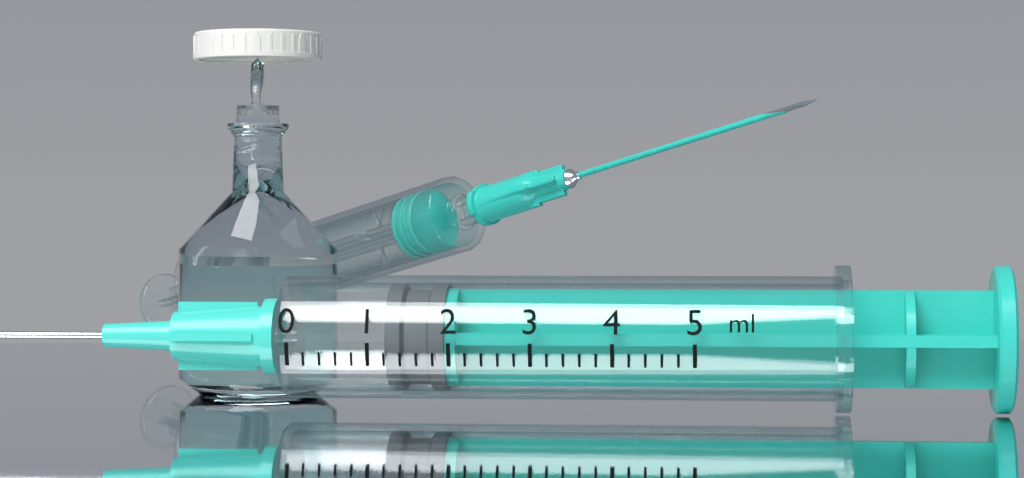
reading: 1.2 ml
